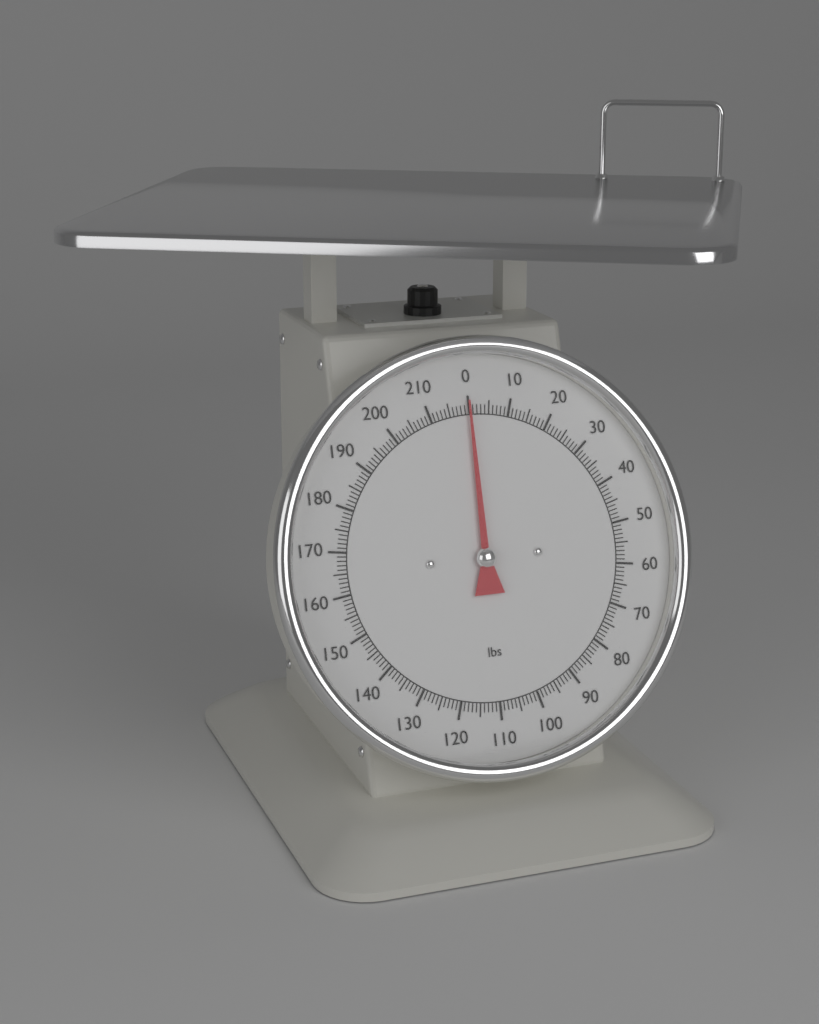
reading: 0 lbs
